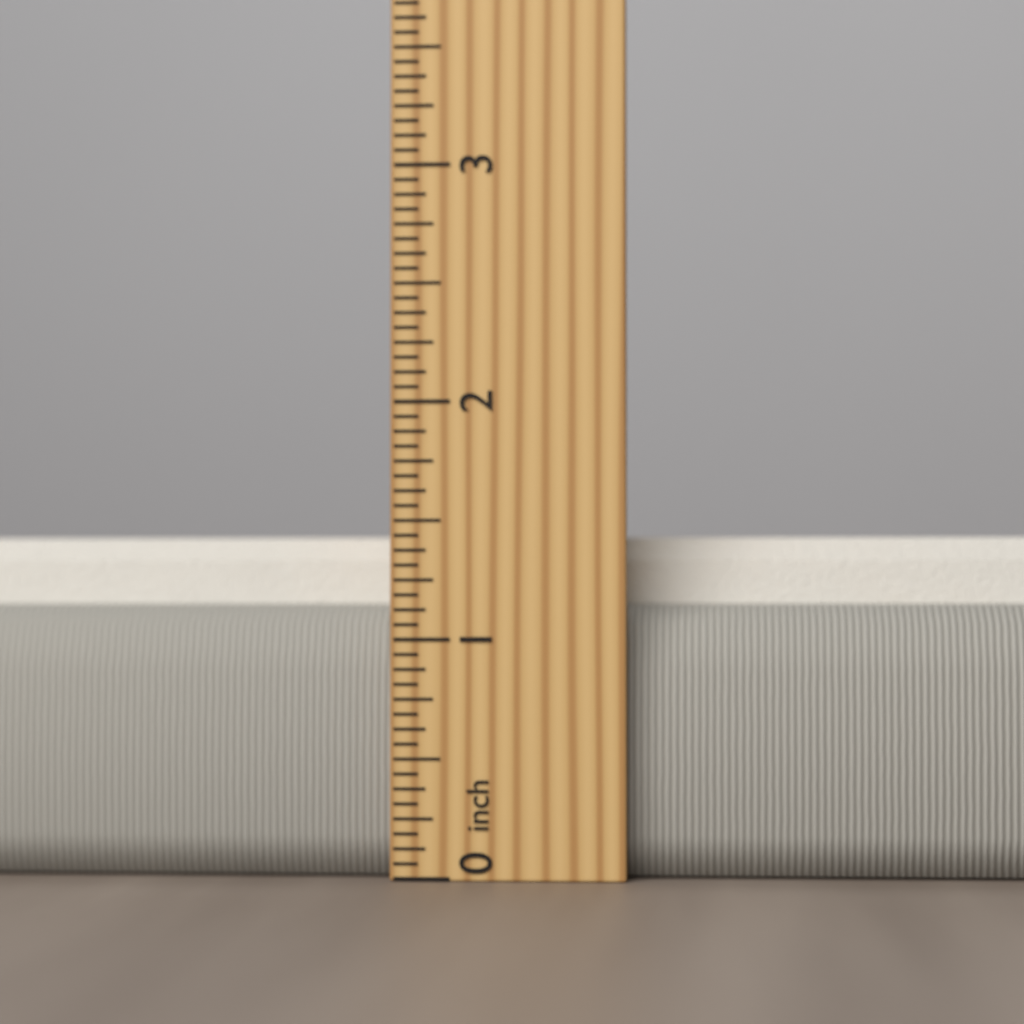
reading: 1.4375 inch
